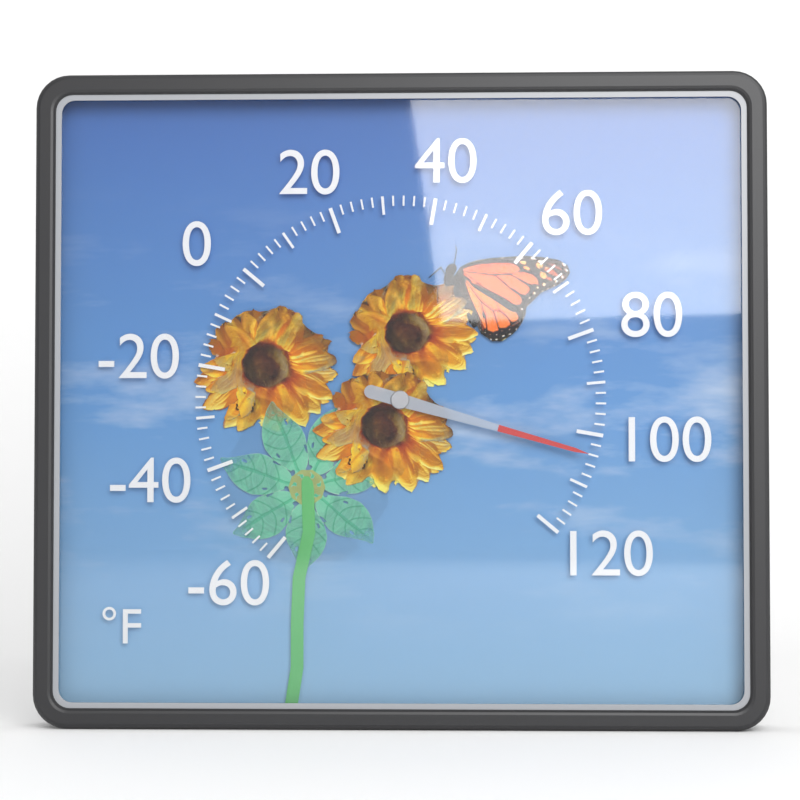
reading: 104 °F
